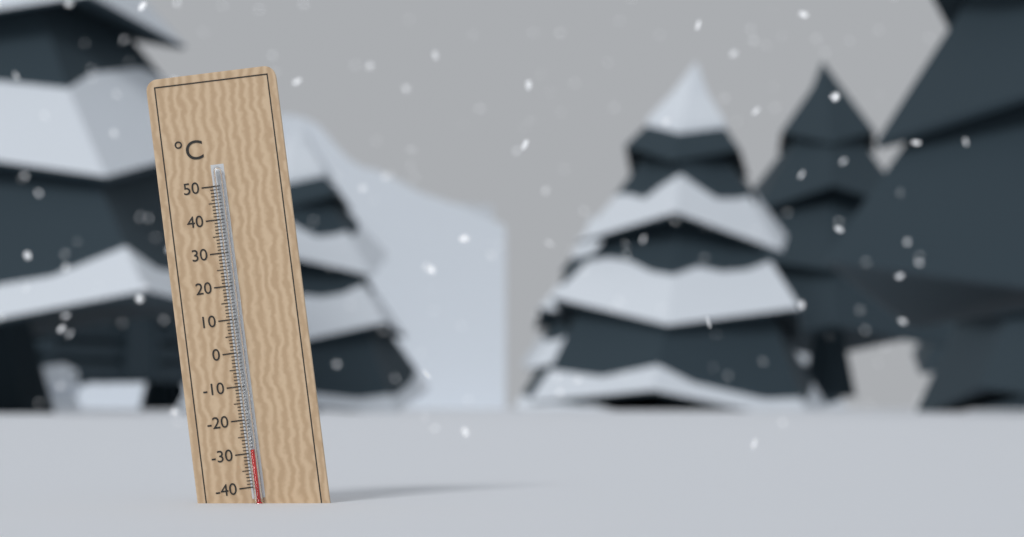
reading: -29 °C
